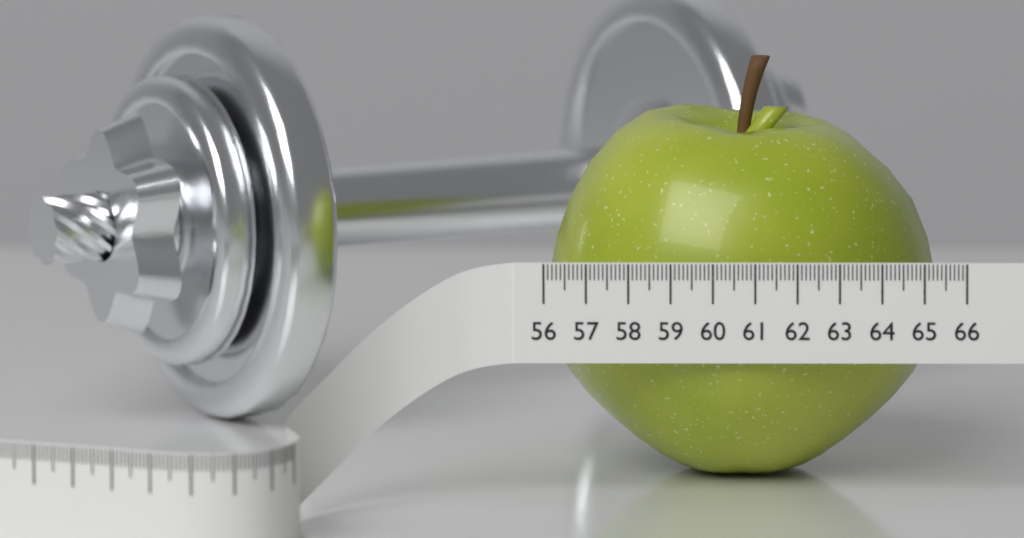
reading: 65.3 (no unit)
